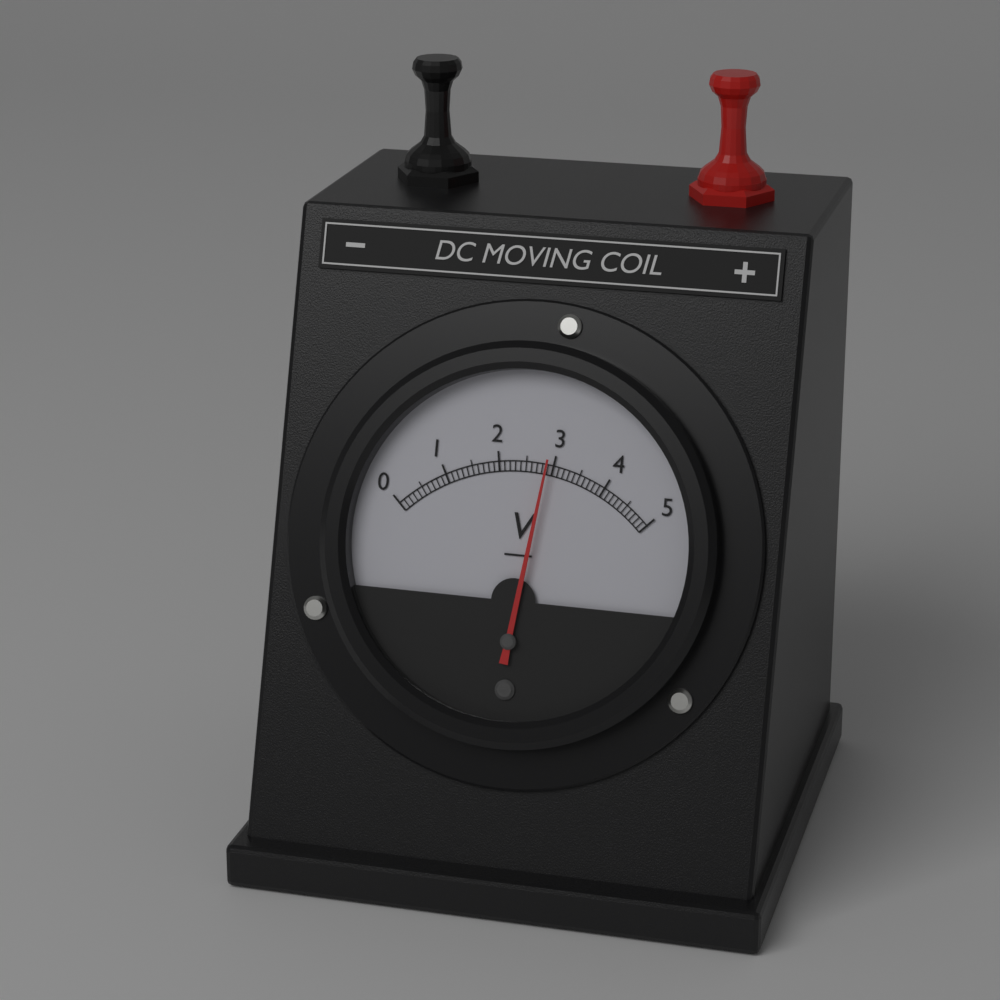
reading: 2.9 V
